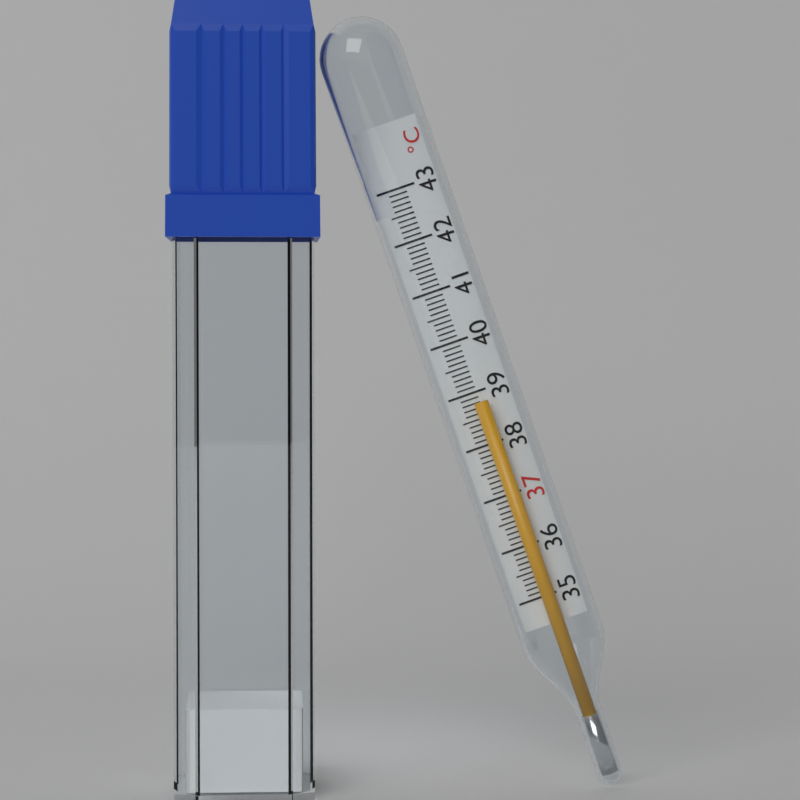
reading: 38.8 °C
